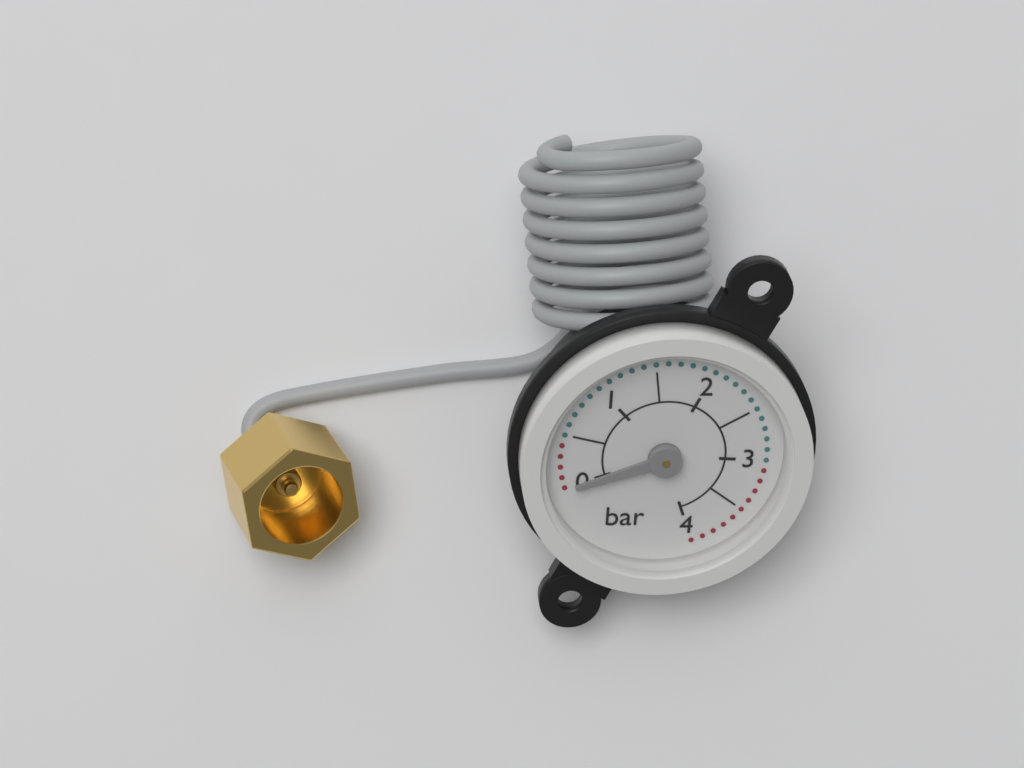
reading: 0.0 bar
